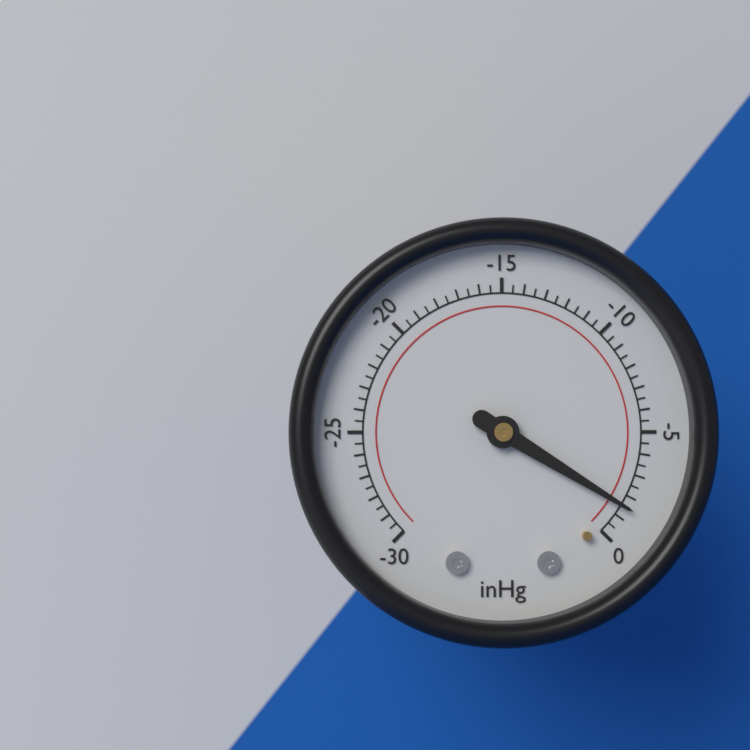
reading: -1.5 inHg
